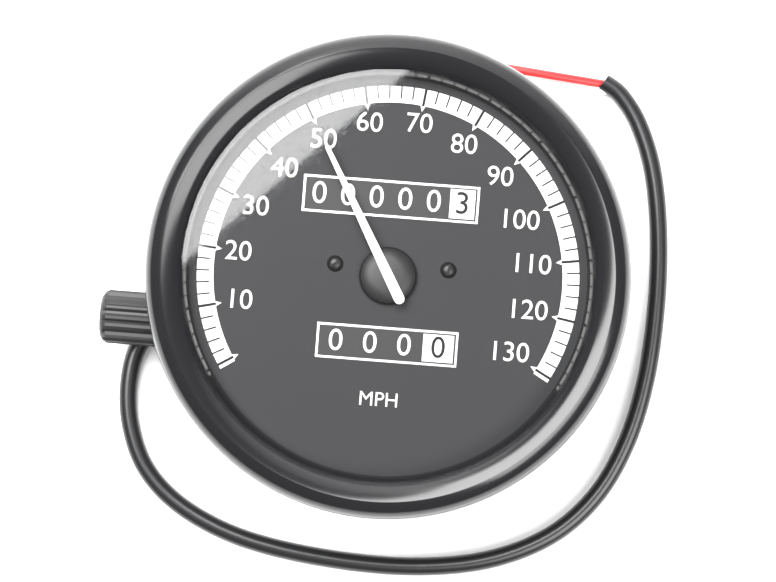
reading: 50 MPH
